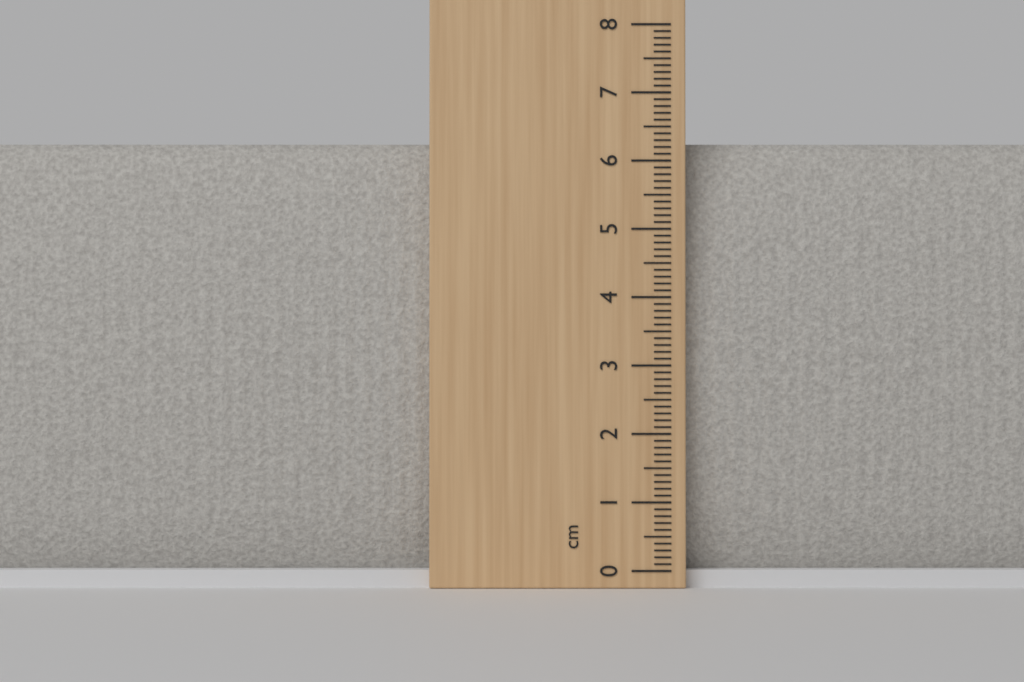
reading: 6.3 cm
